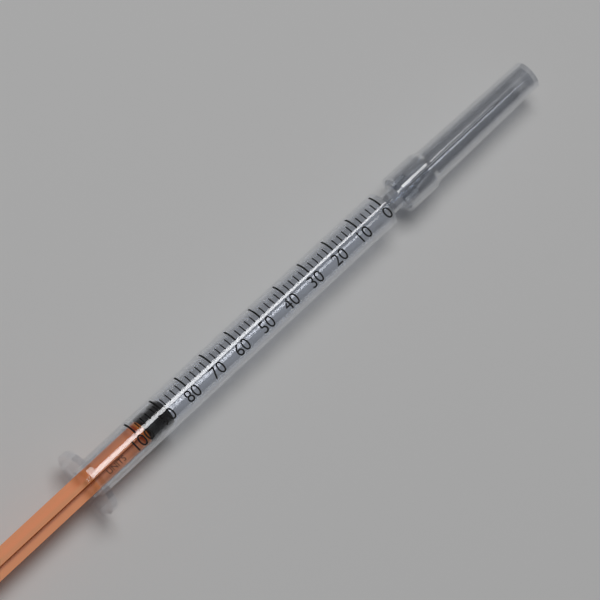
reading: 88 units
